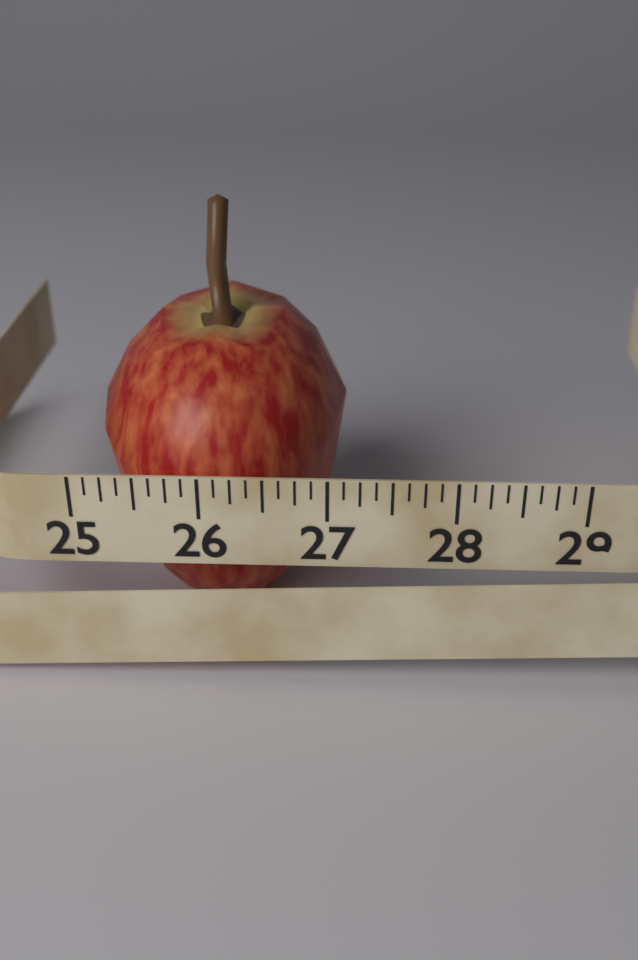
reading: 27.125 (no unit)
